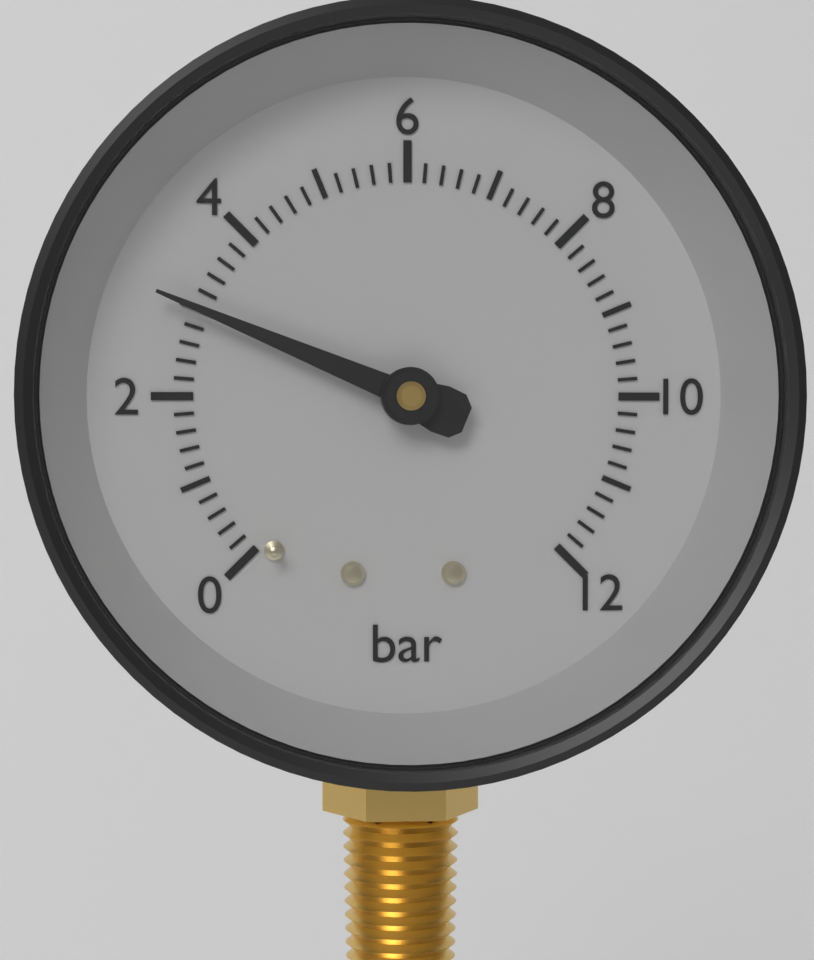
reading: 3.0 bar
